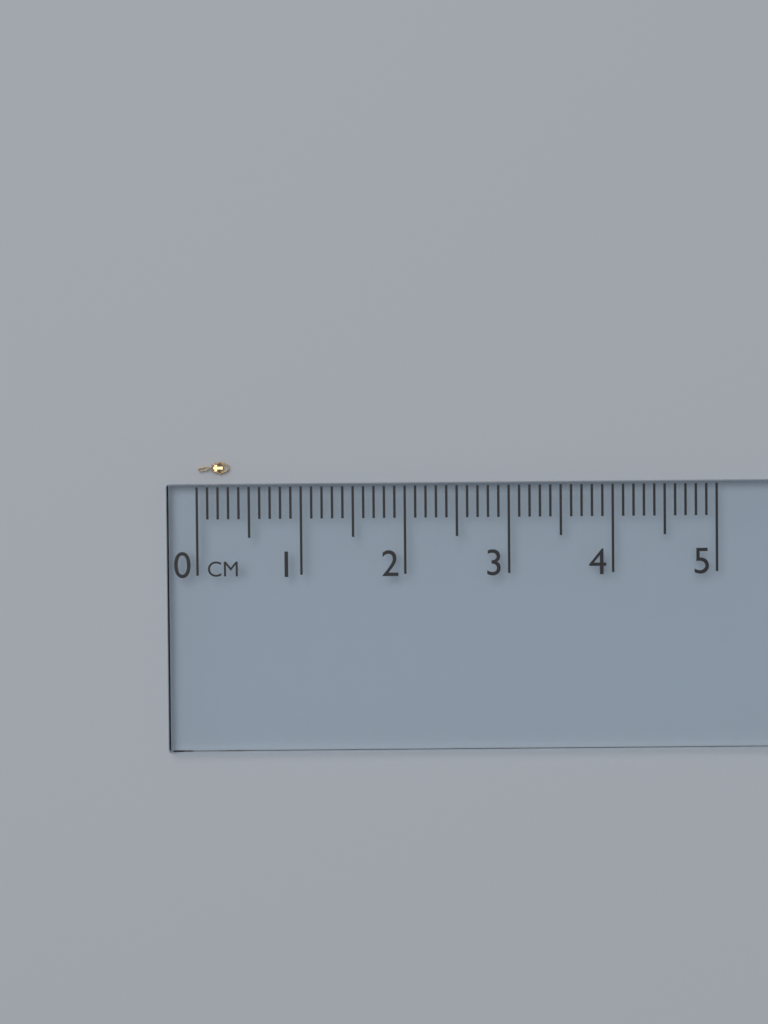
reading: 0.3 cm
